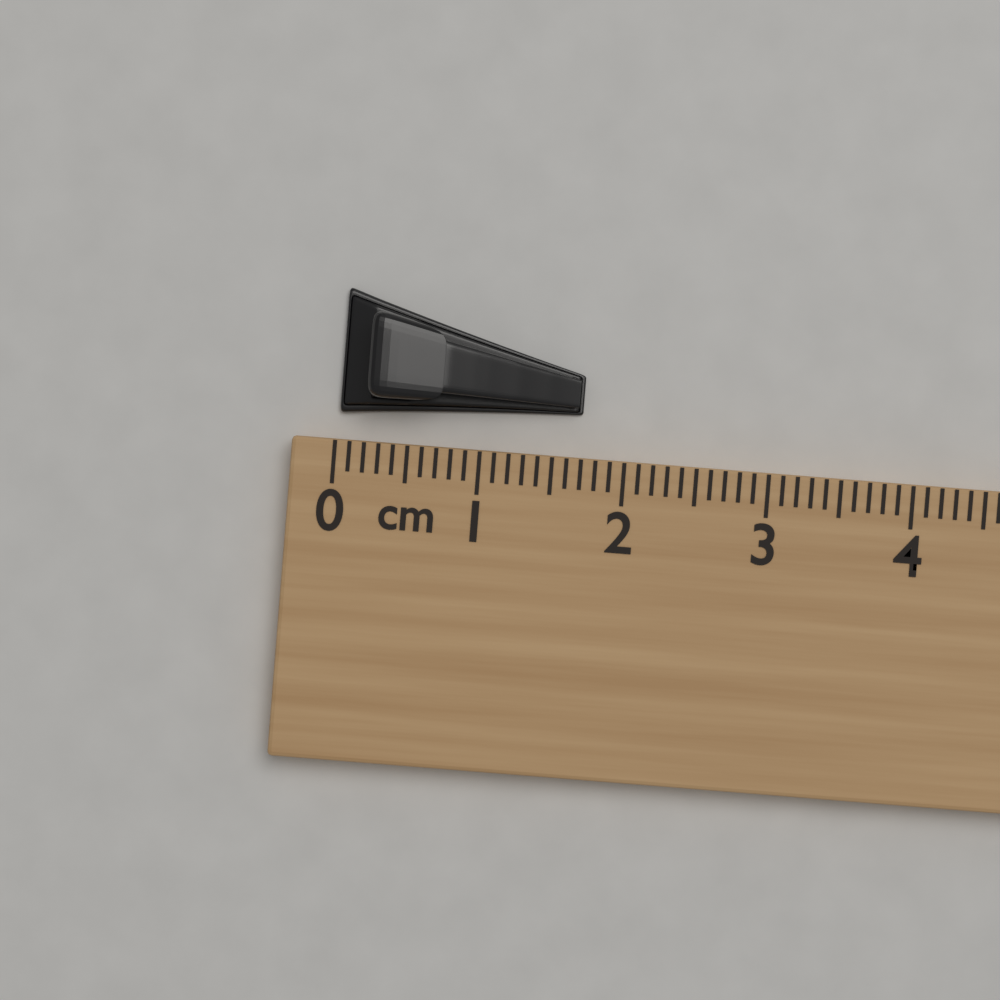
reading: 1.7 cm
